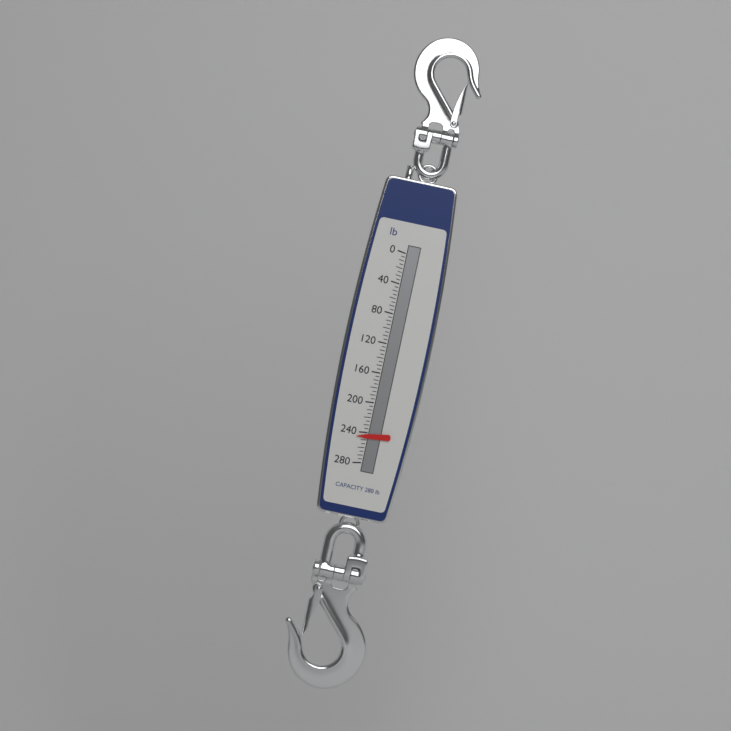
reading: 245 lb
